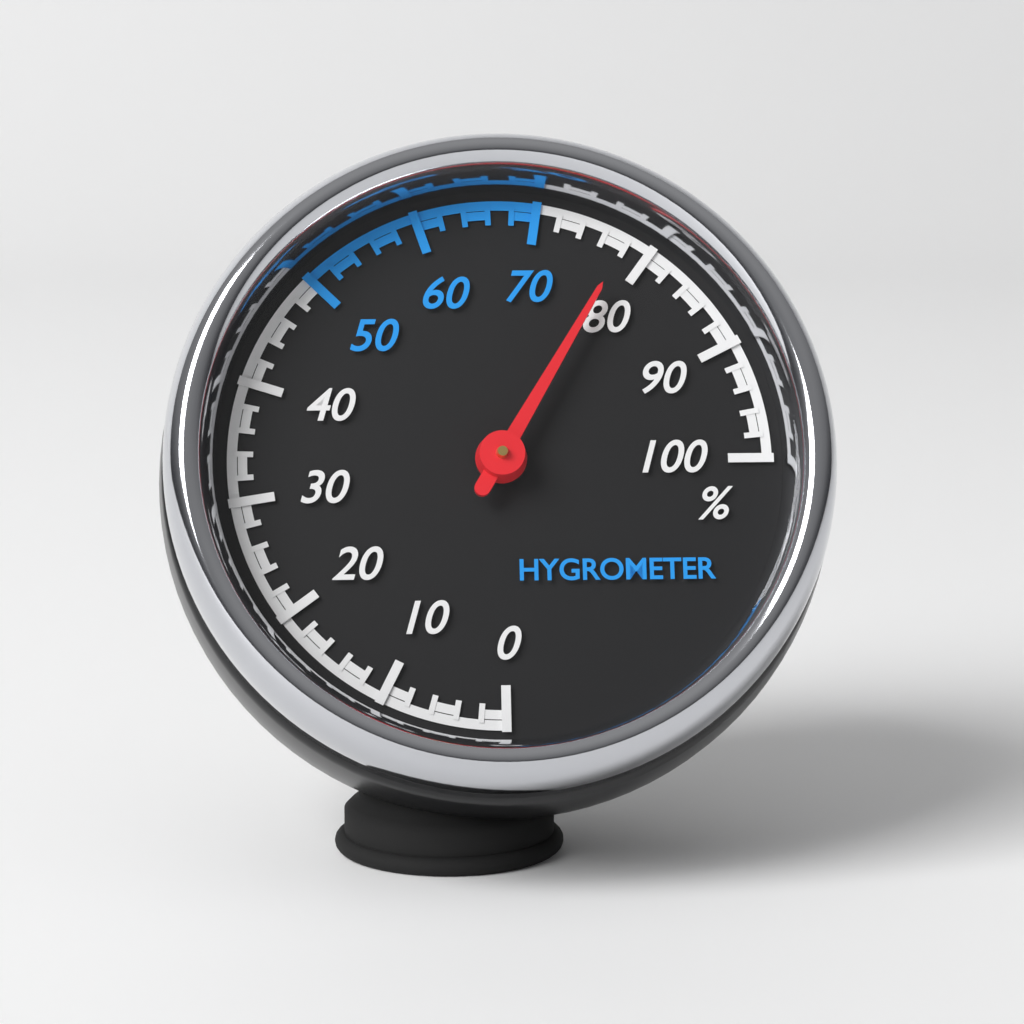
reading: 78 %
